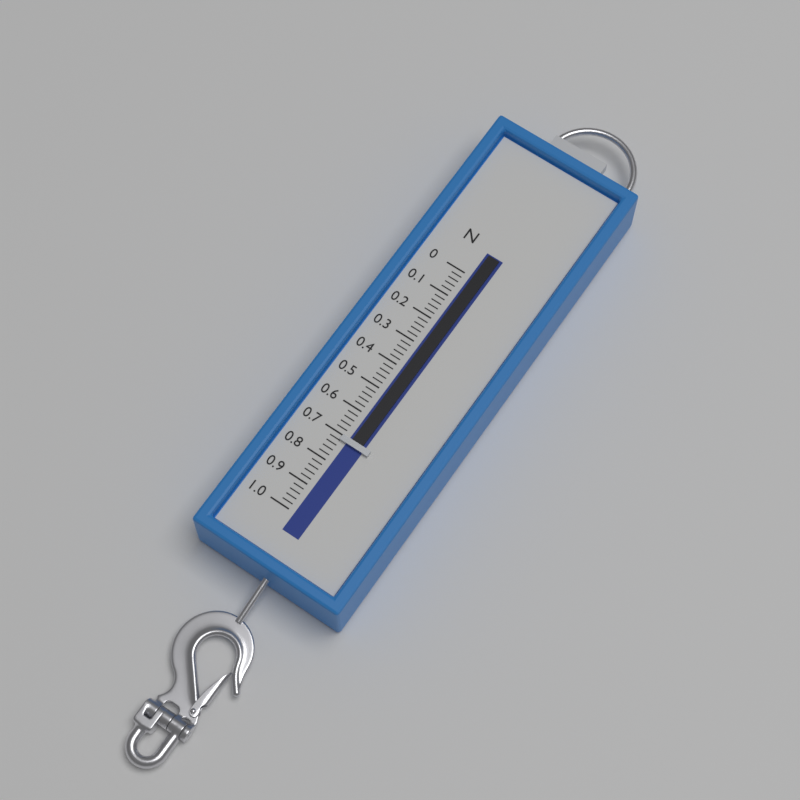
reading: 0.72 N
